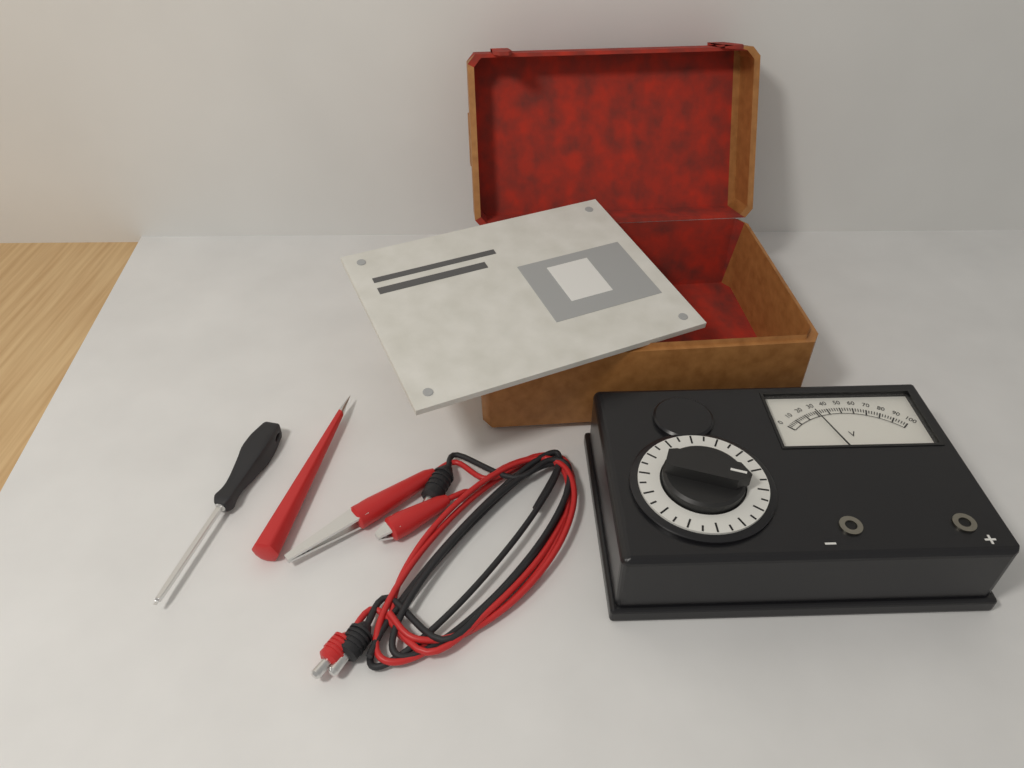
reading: 30 V
